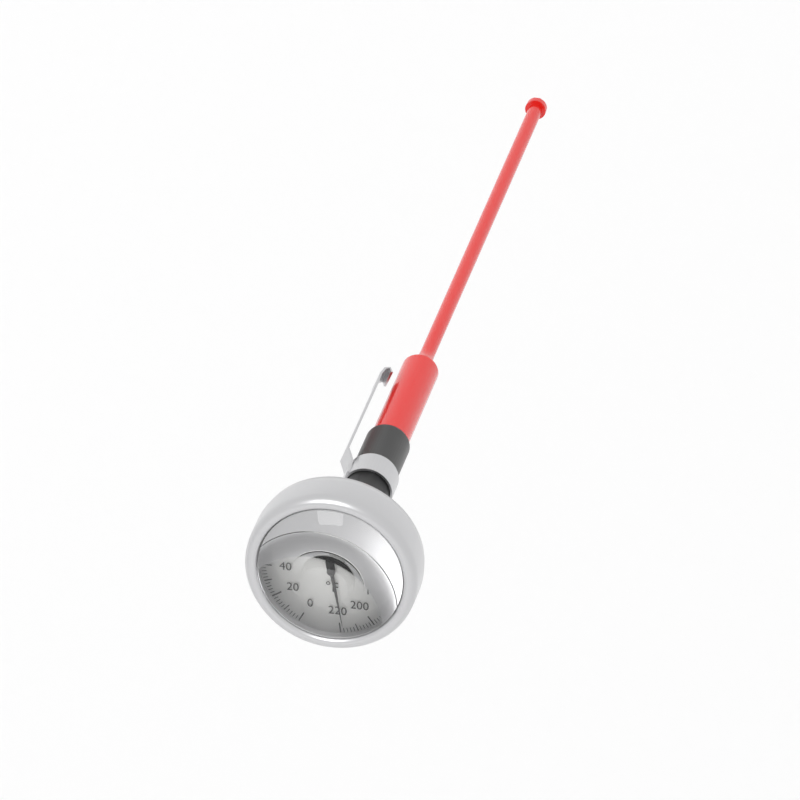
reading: 218 °F
